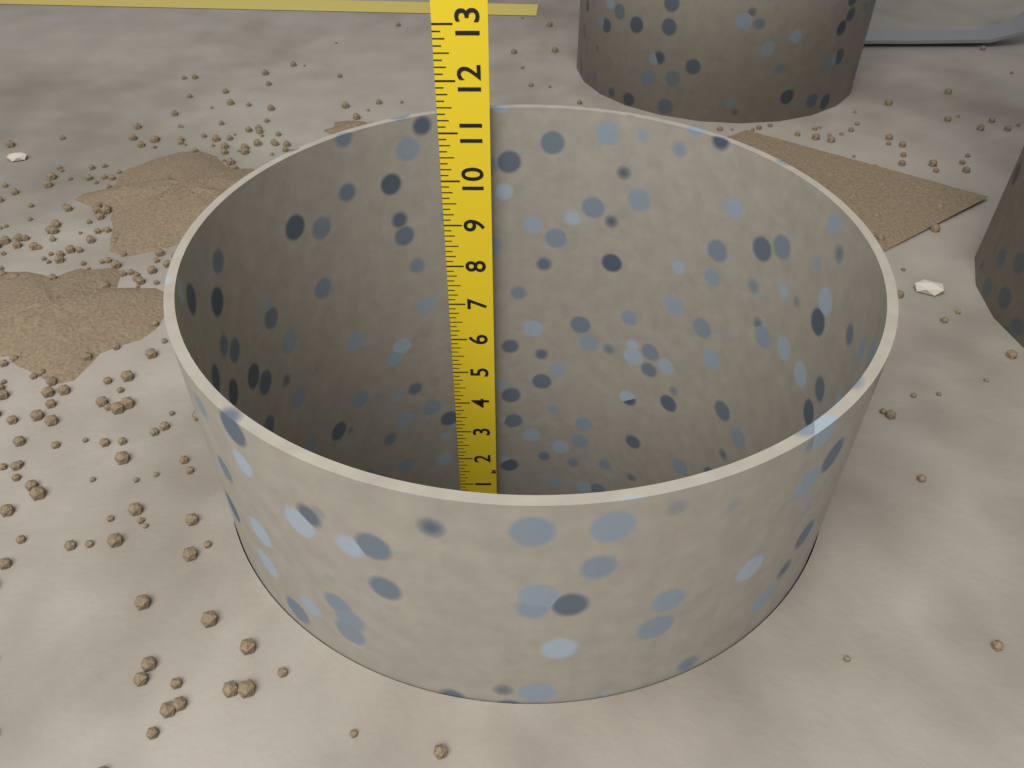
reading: 11.375 in
